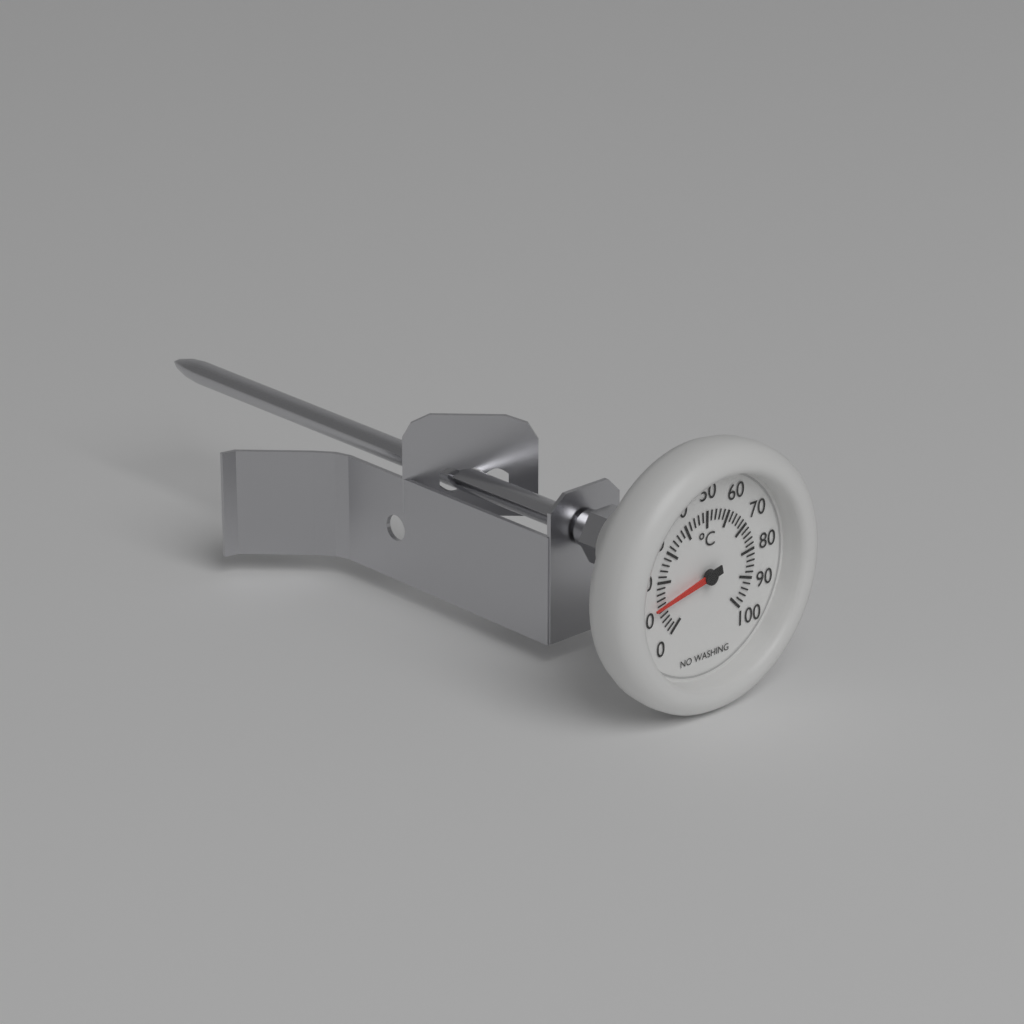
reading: 12 °C
